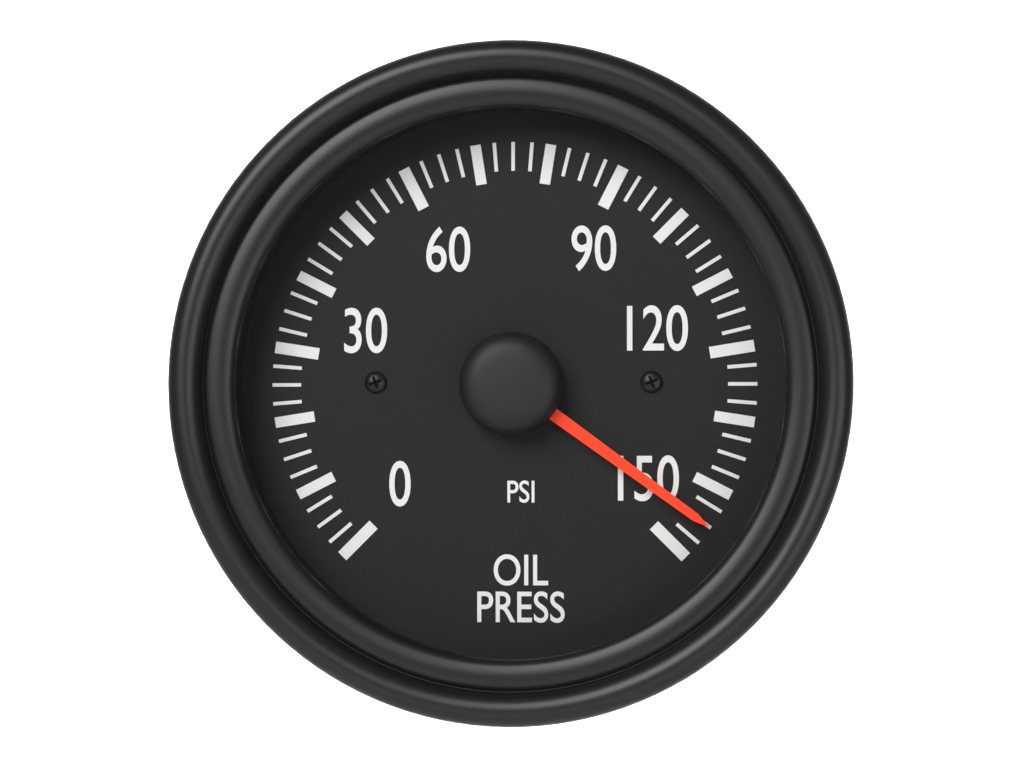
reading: 145.0 psi
